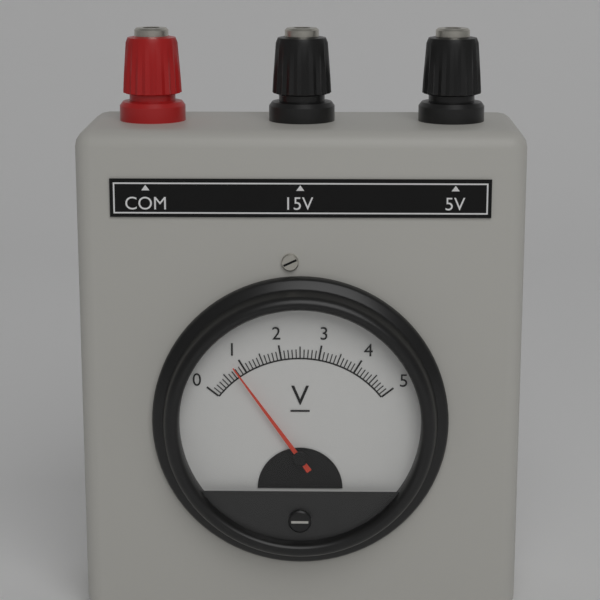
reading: 0.8 V
